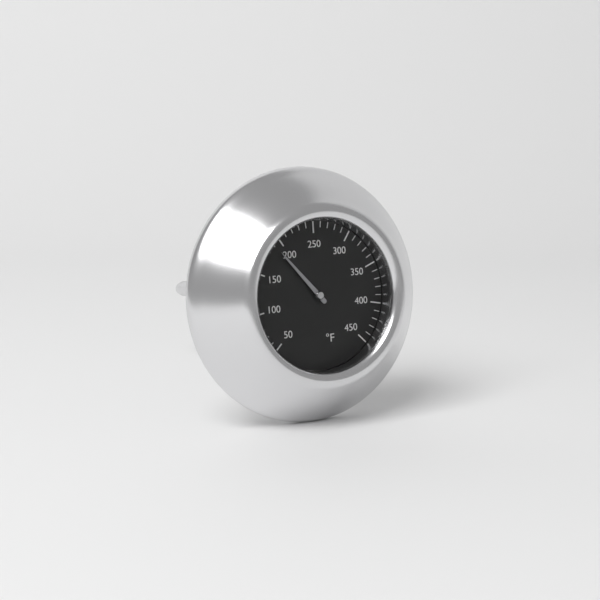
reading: 190 °F
